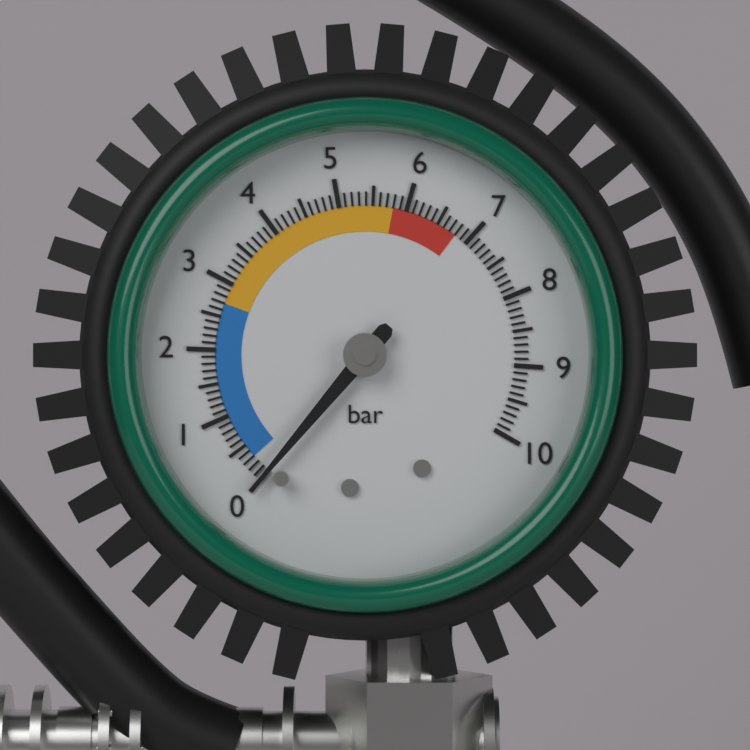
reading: 0.0 bar
